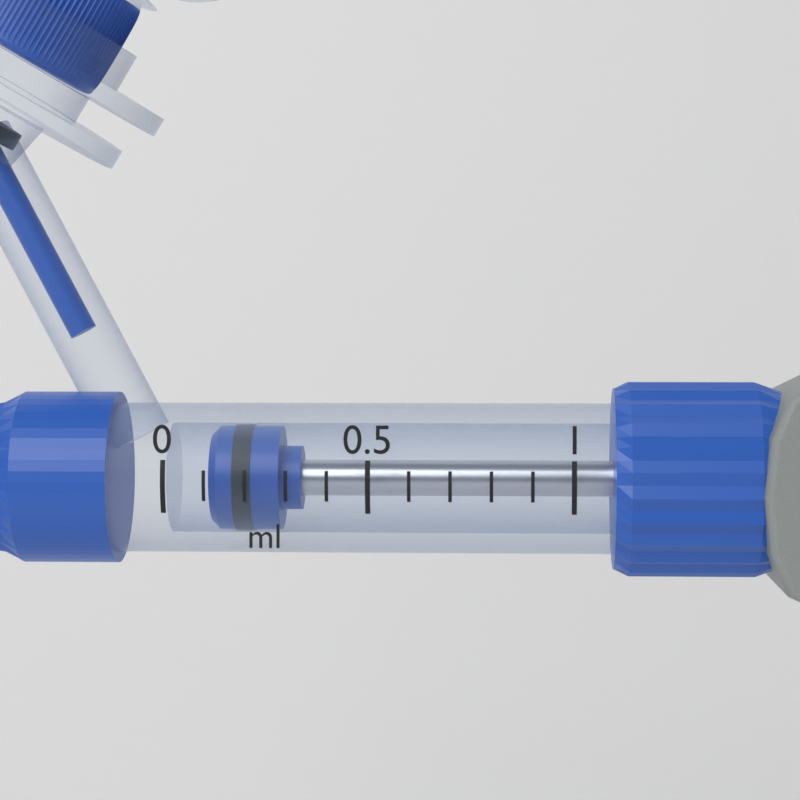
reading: 0.1 ml
